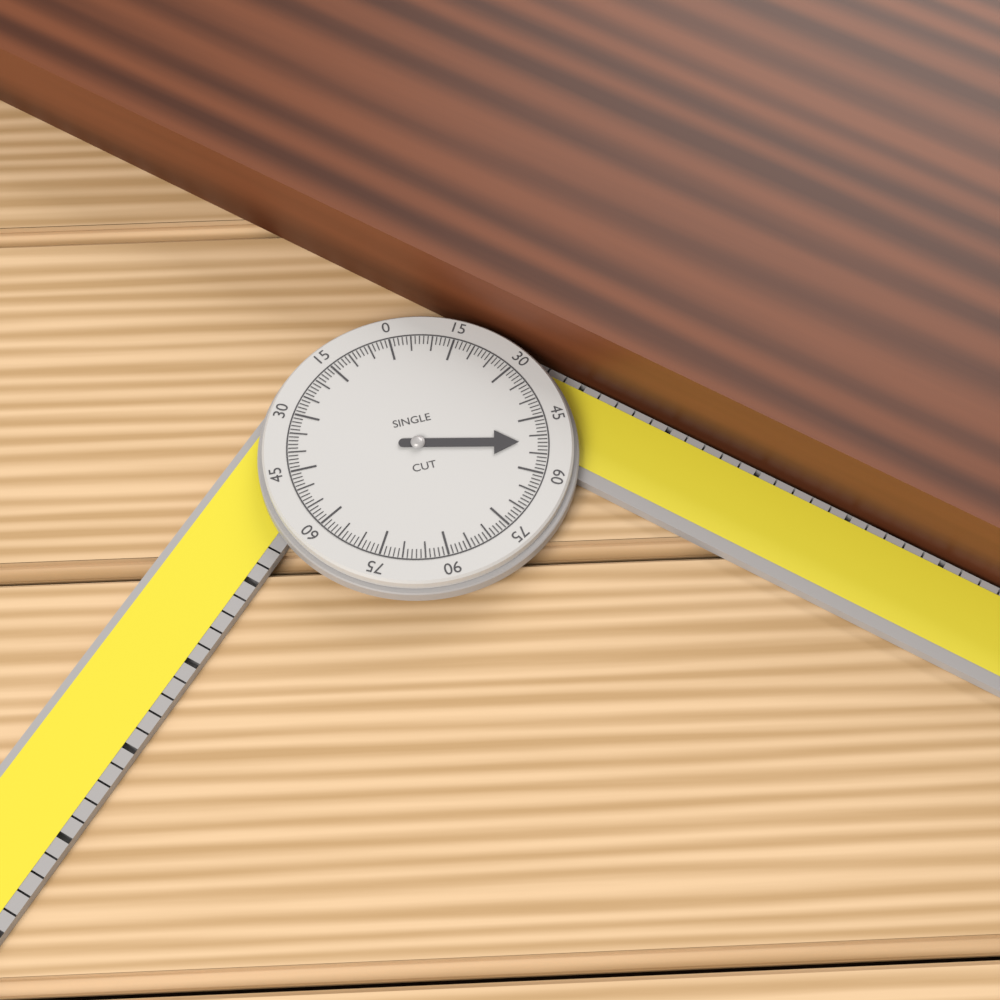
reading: 52 °
